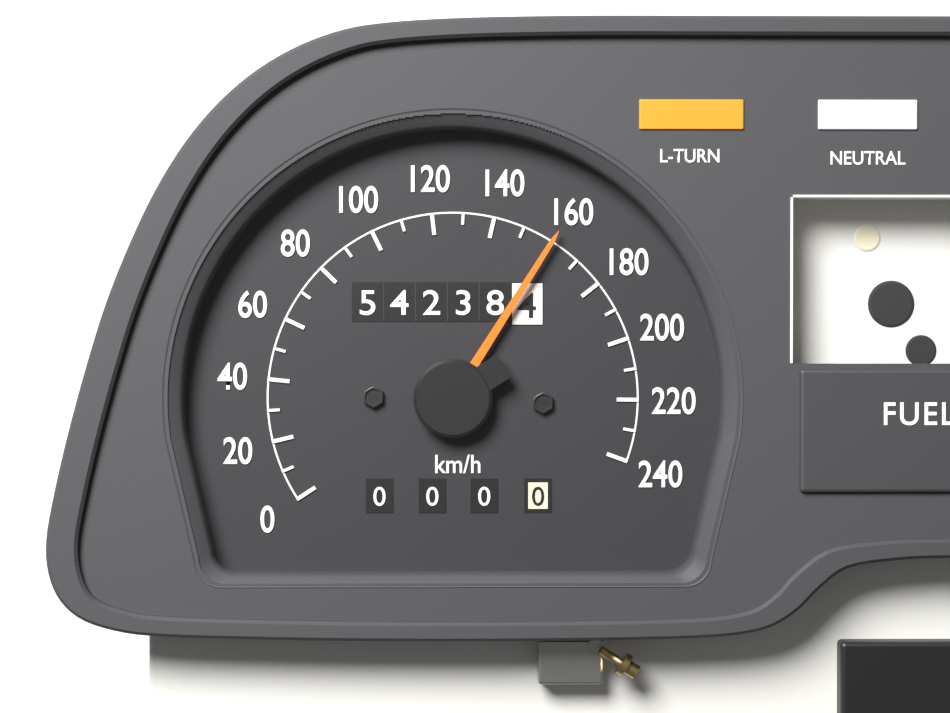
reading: 160 km/h
